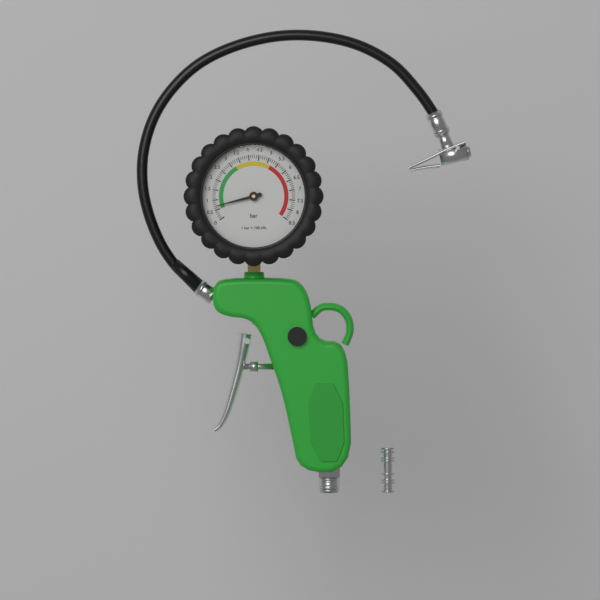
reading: 0.7 bar
